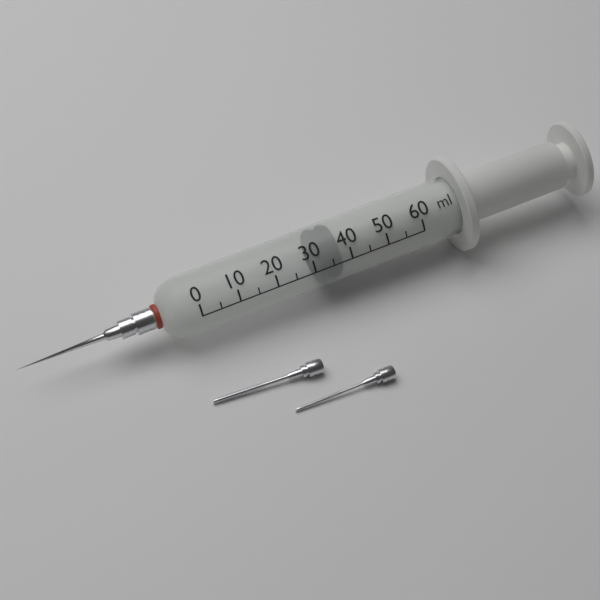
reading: 32 ml
